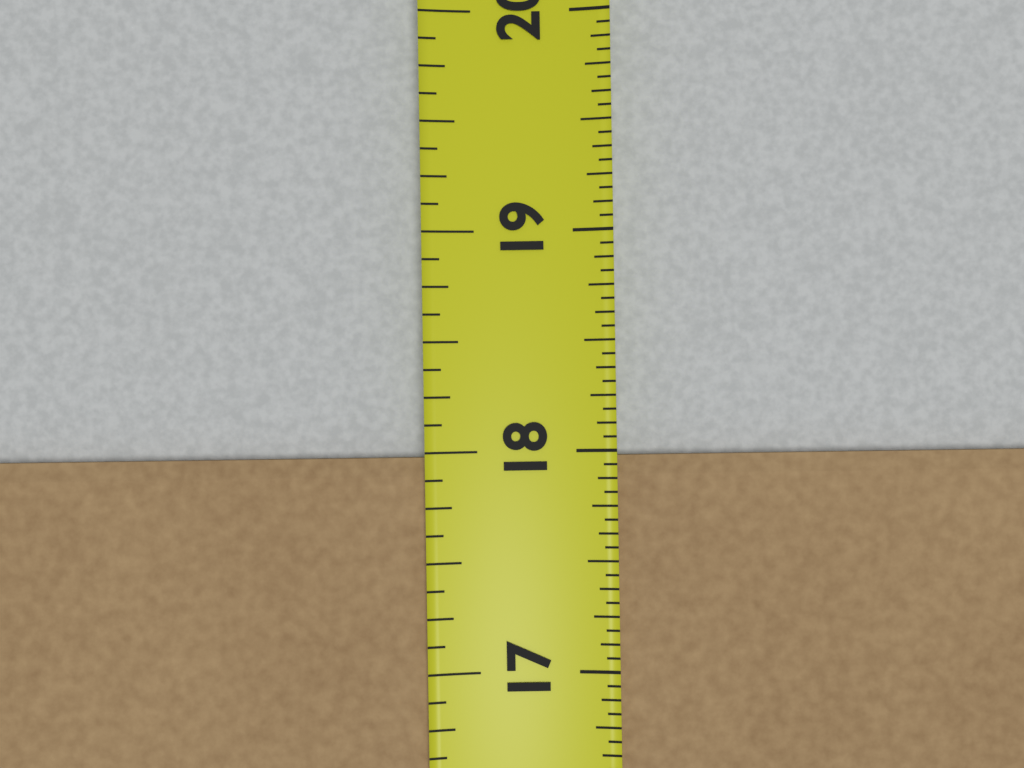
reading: 18.0000 in
